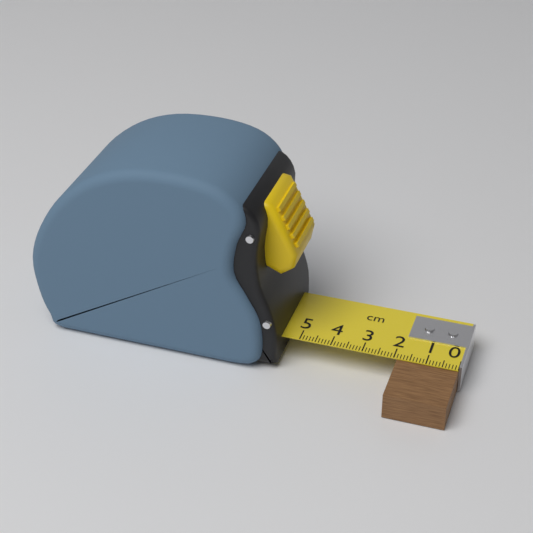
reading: 1.9 cm
